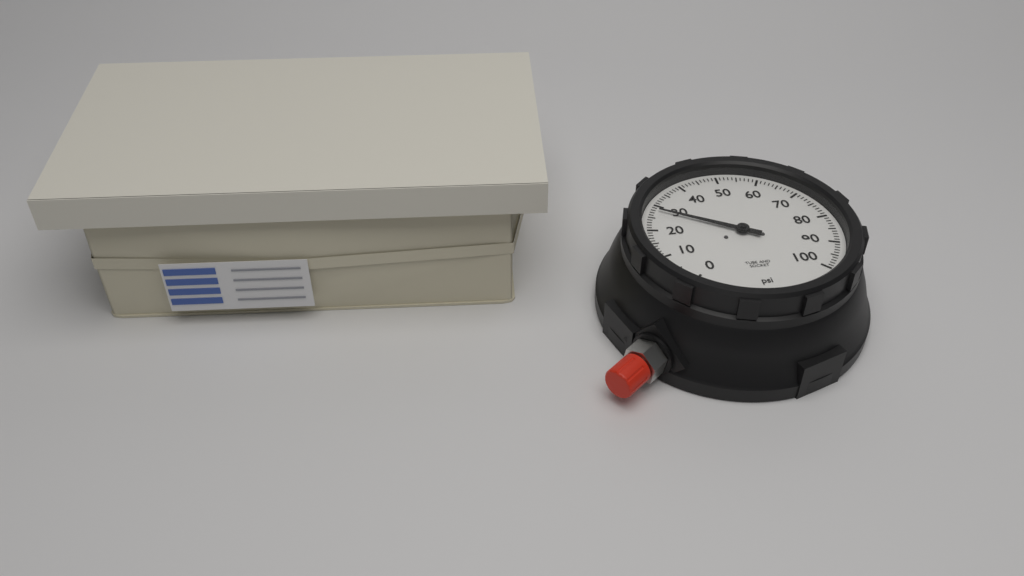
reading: 28 psi
